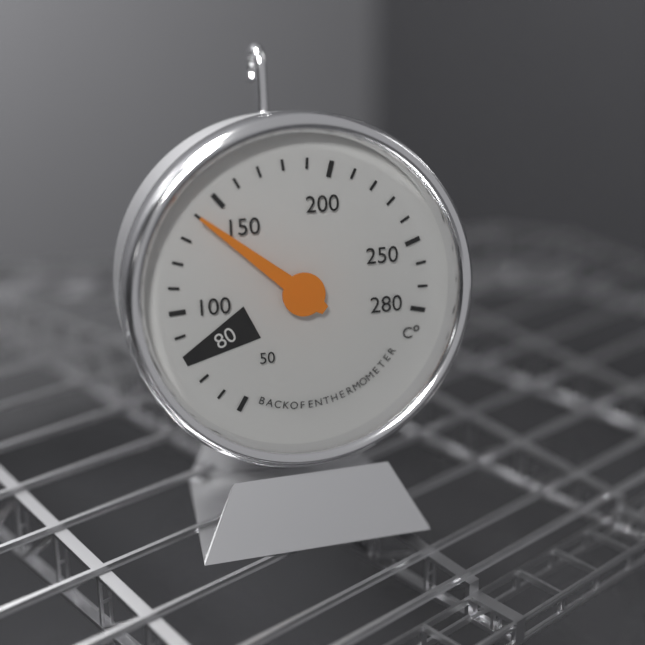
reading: 140 °C
